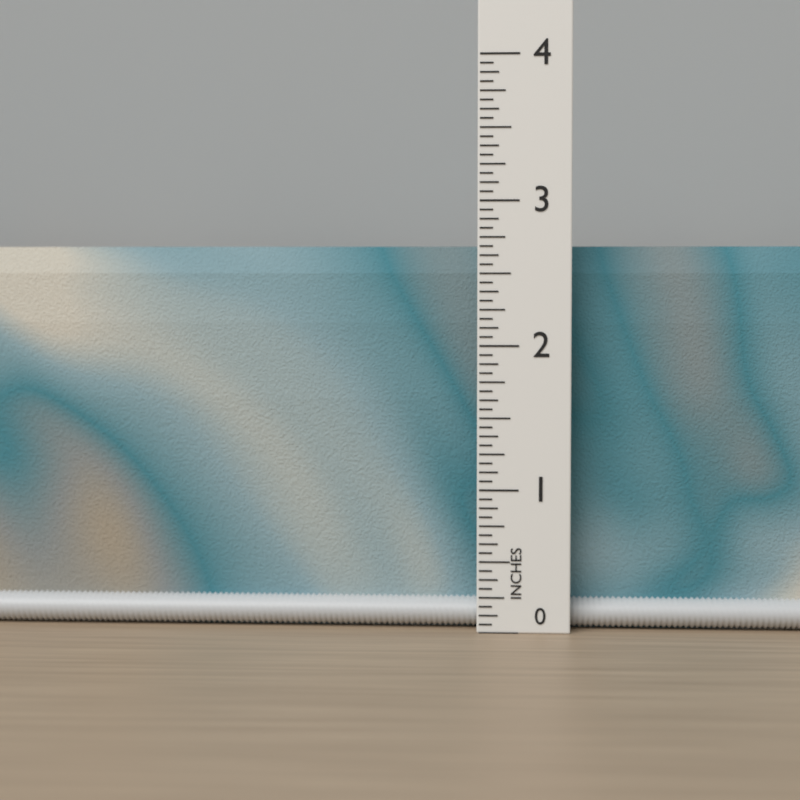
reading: 2.6875 in
